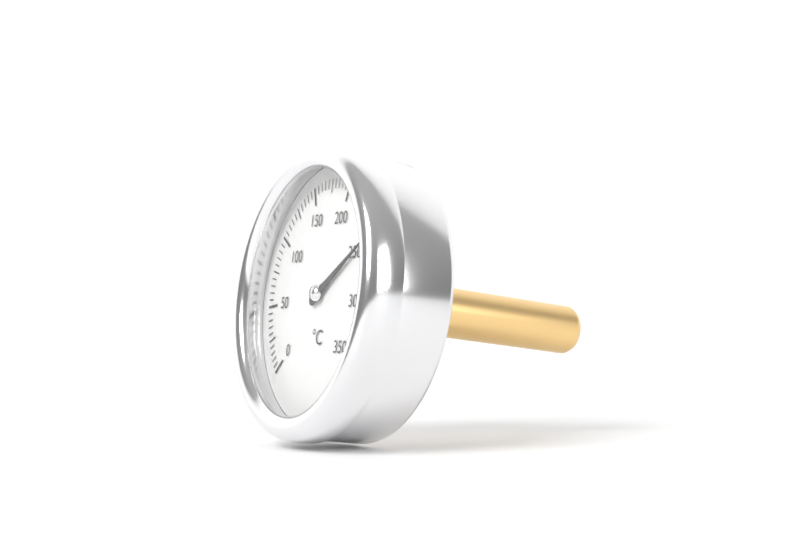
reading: 250 °C
